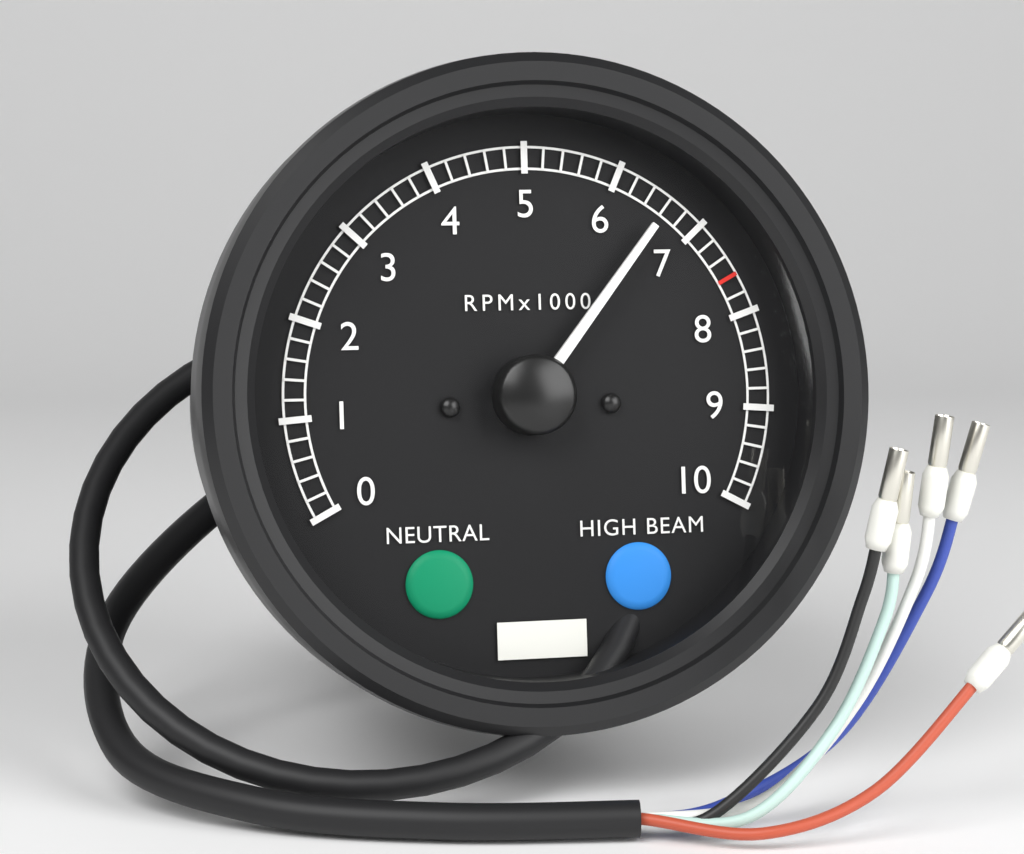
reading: 6600 RPM
